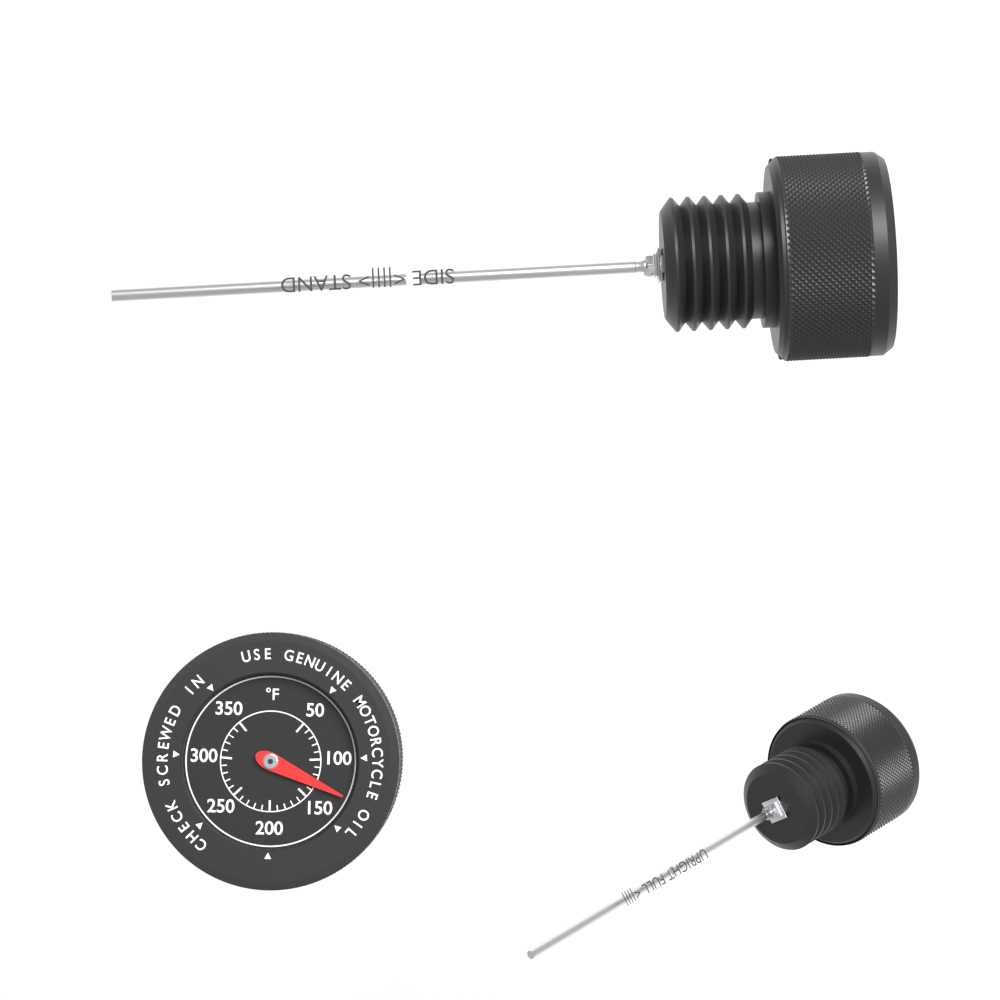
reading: 130 °F
